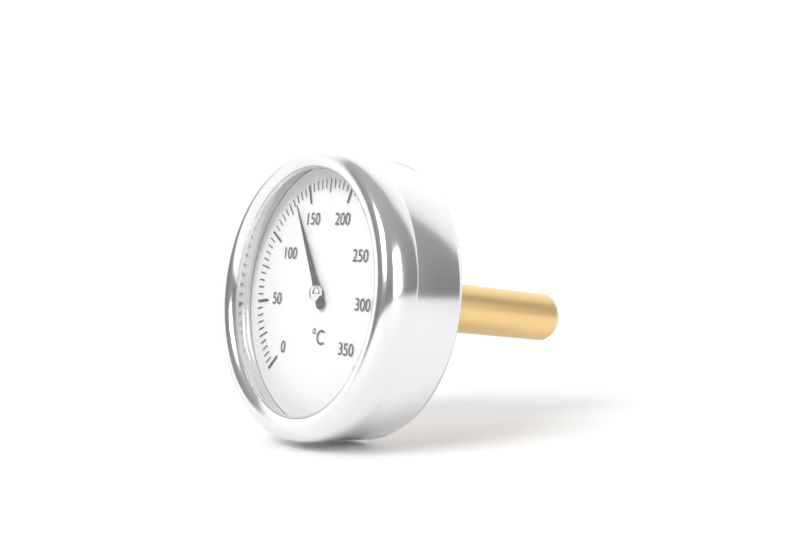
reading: 135 °C
